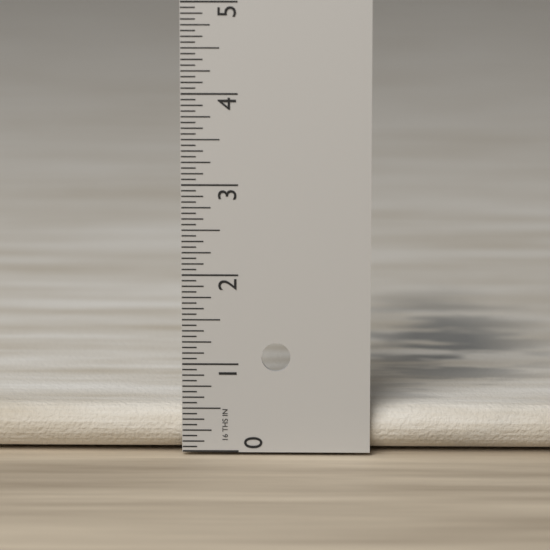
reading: 0.5000 in
